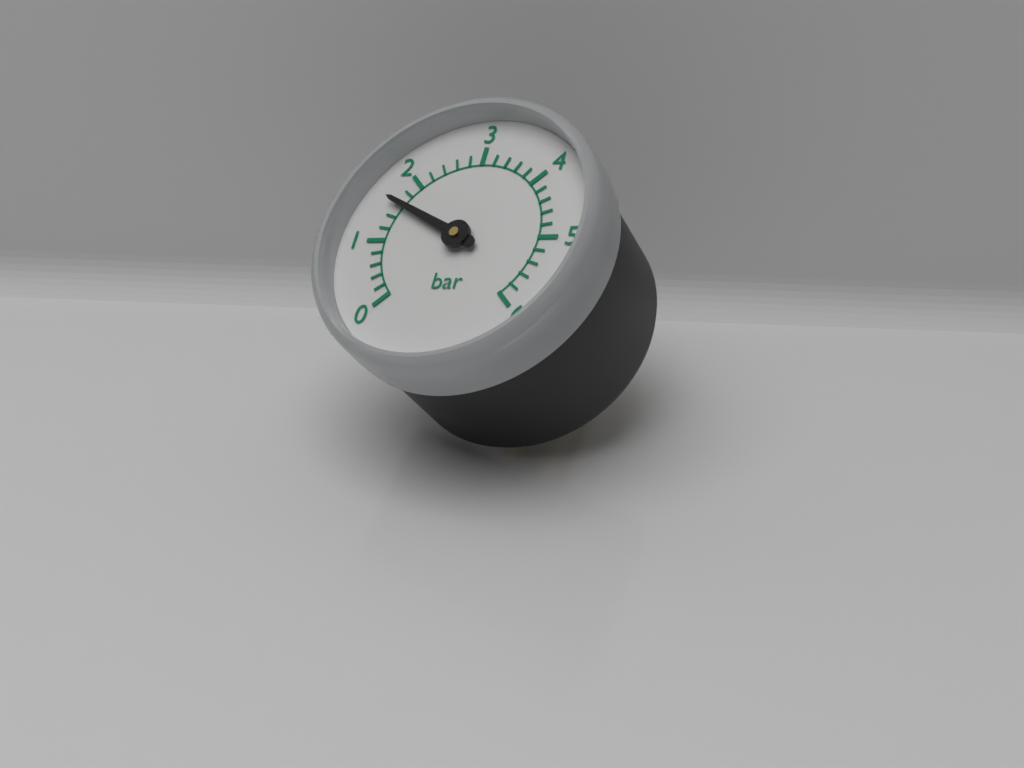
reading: 1.6 bar
